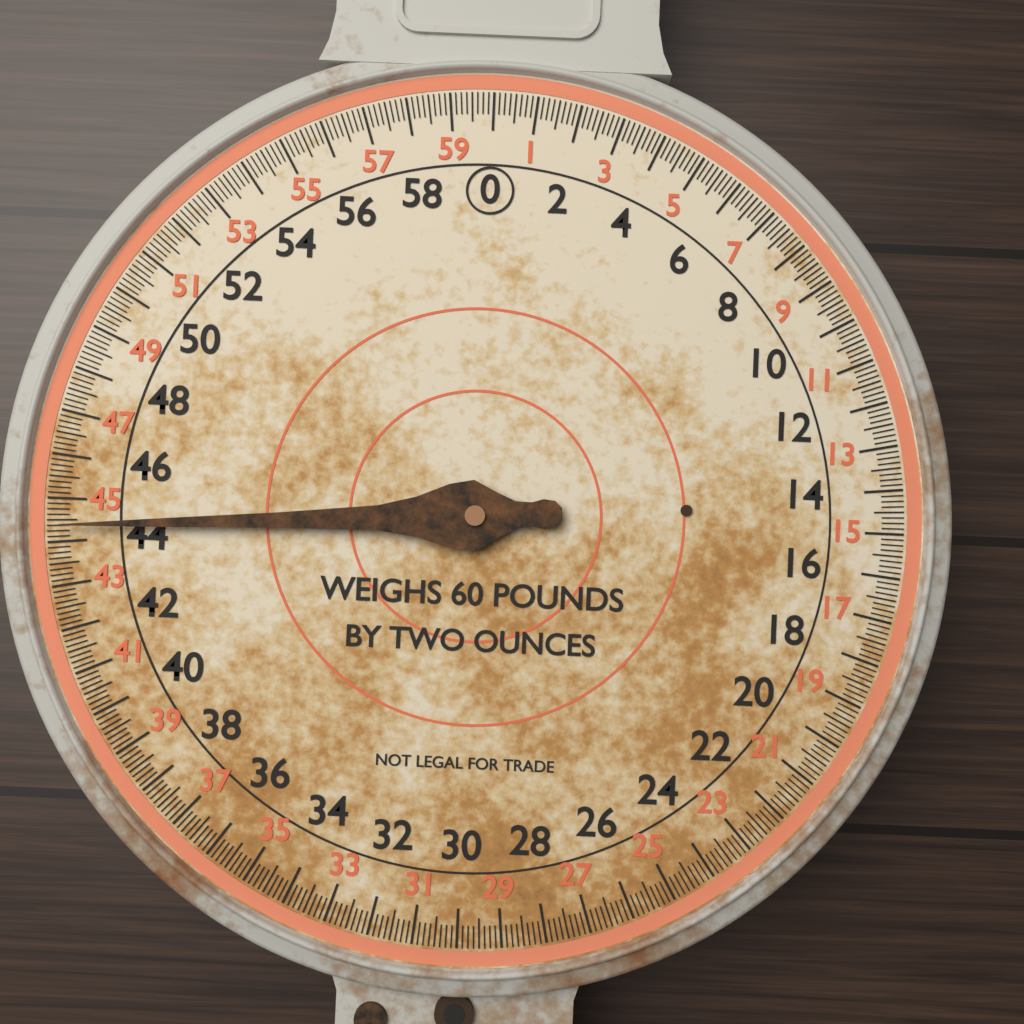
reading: 44.375 lb
